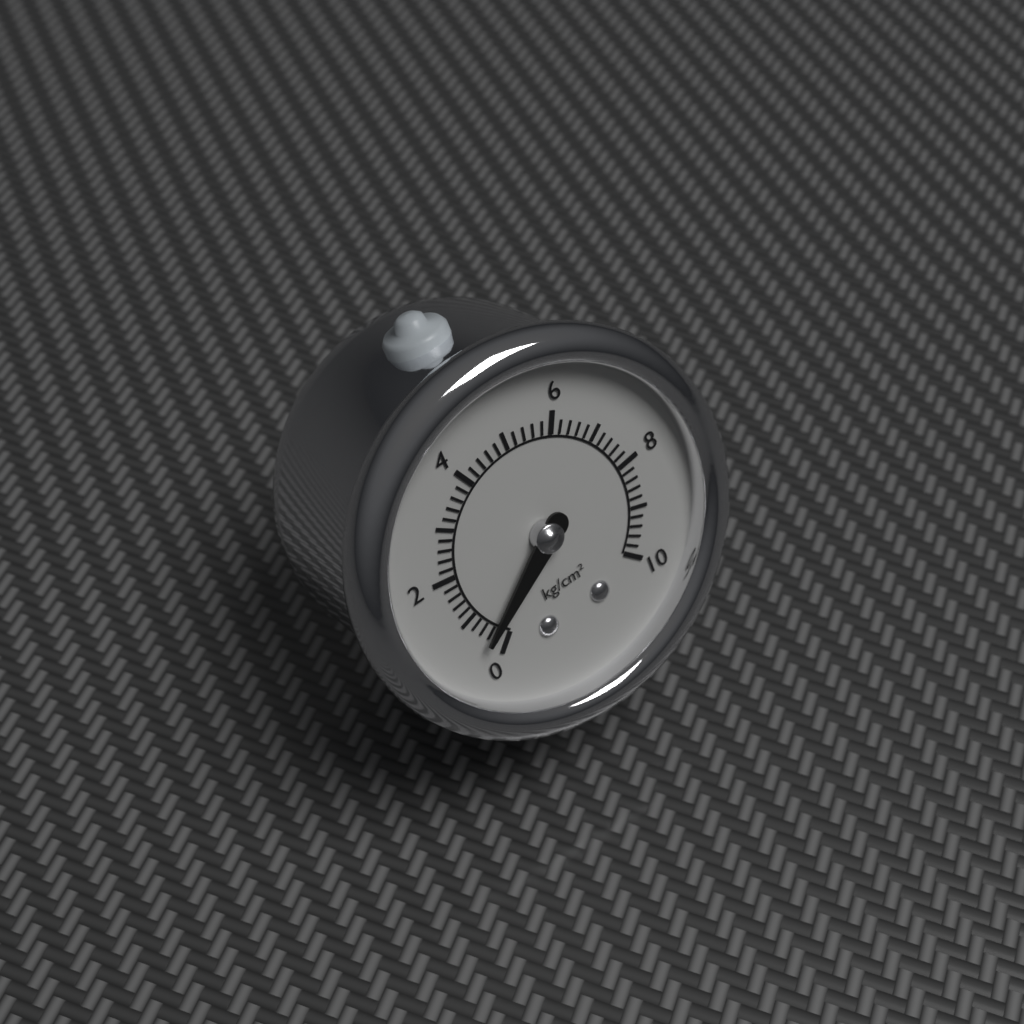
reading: 0.4 kg/cm²
